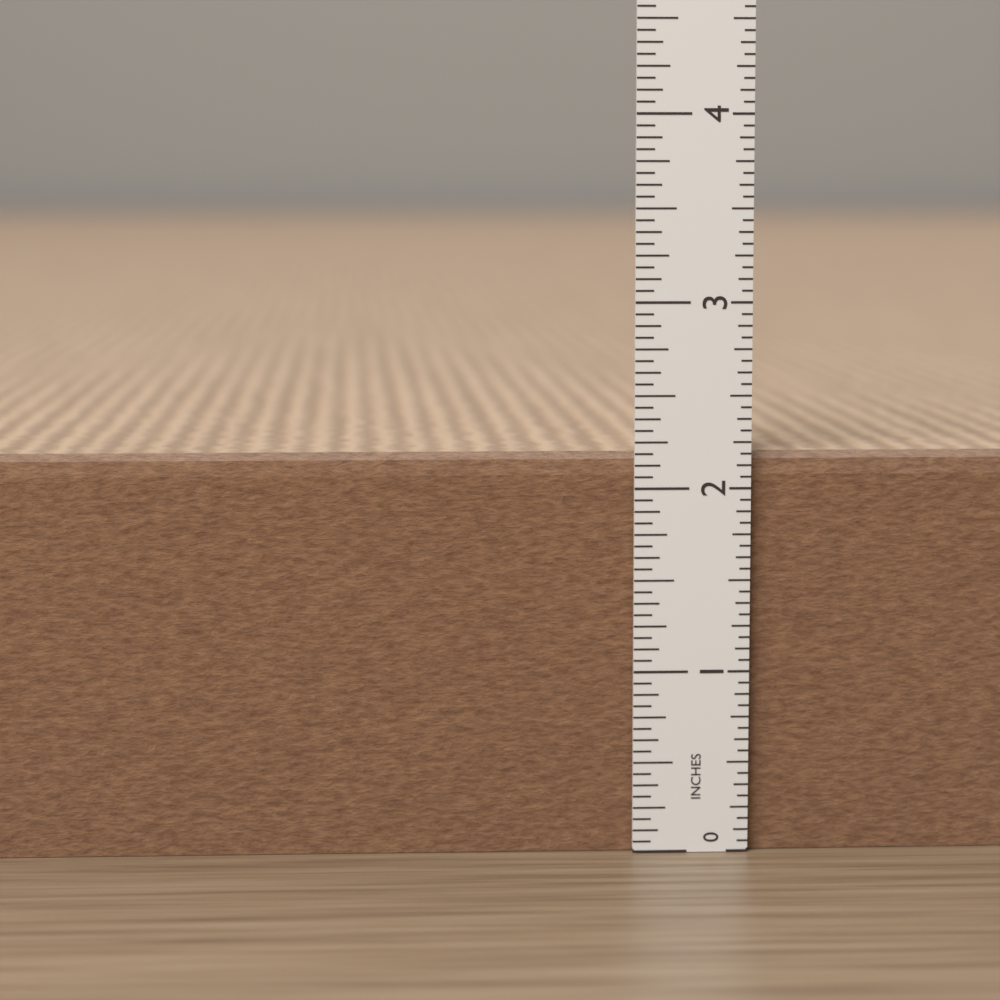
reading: 2.1875 in
